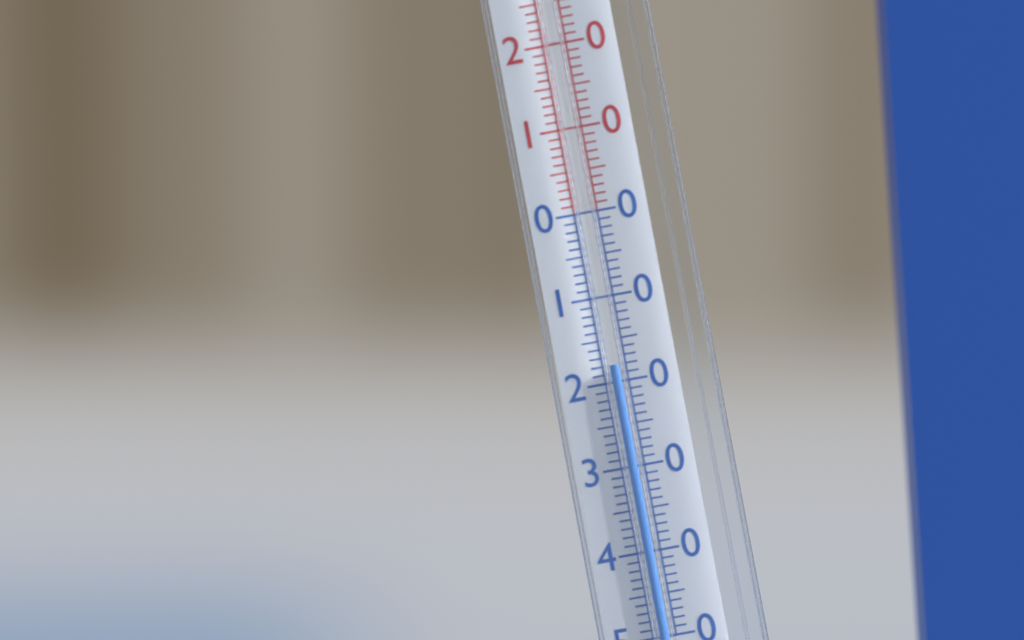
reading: -18 °C
